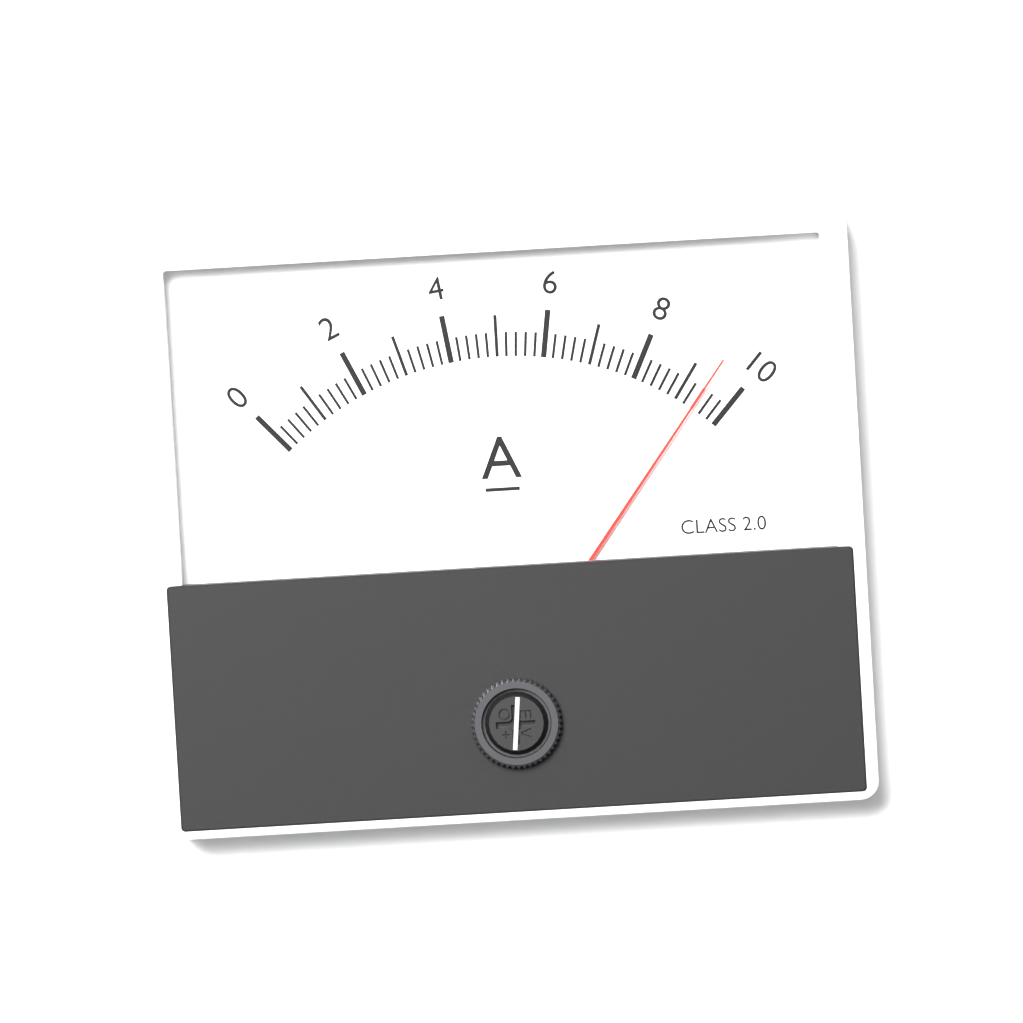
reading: 9.4 A
